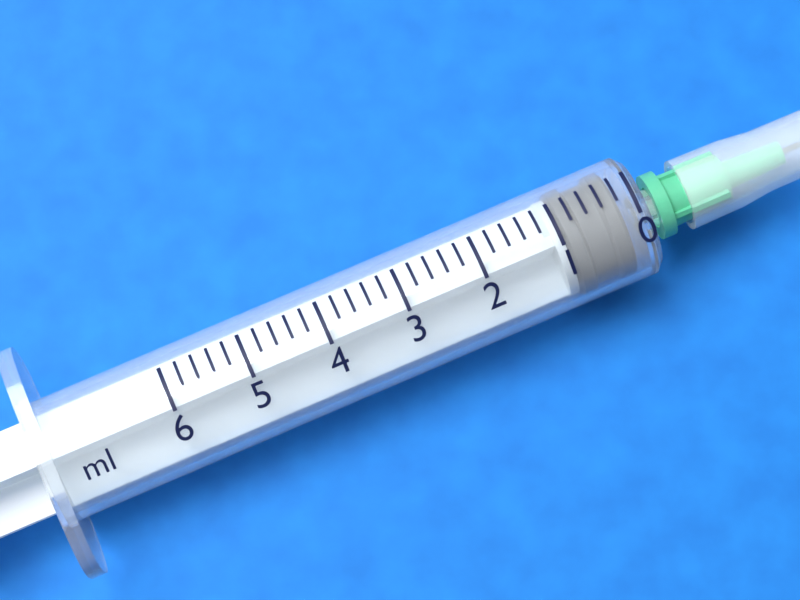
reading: 0.2 ml
